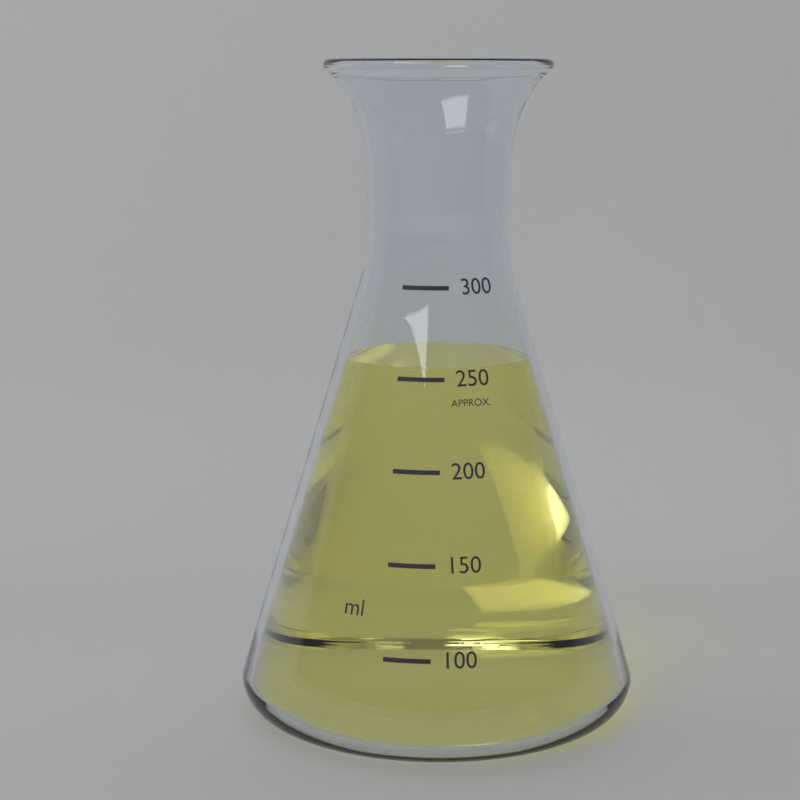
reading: 255 ml
